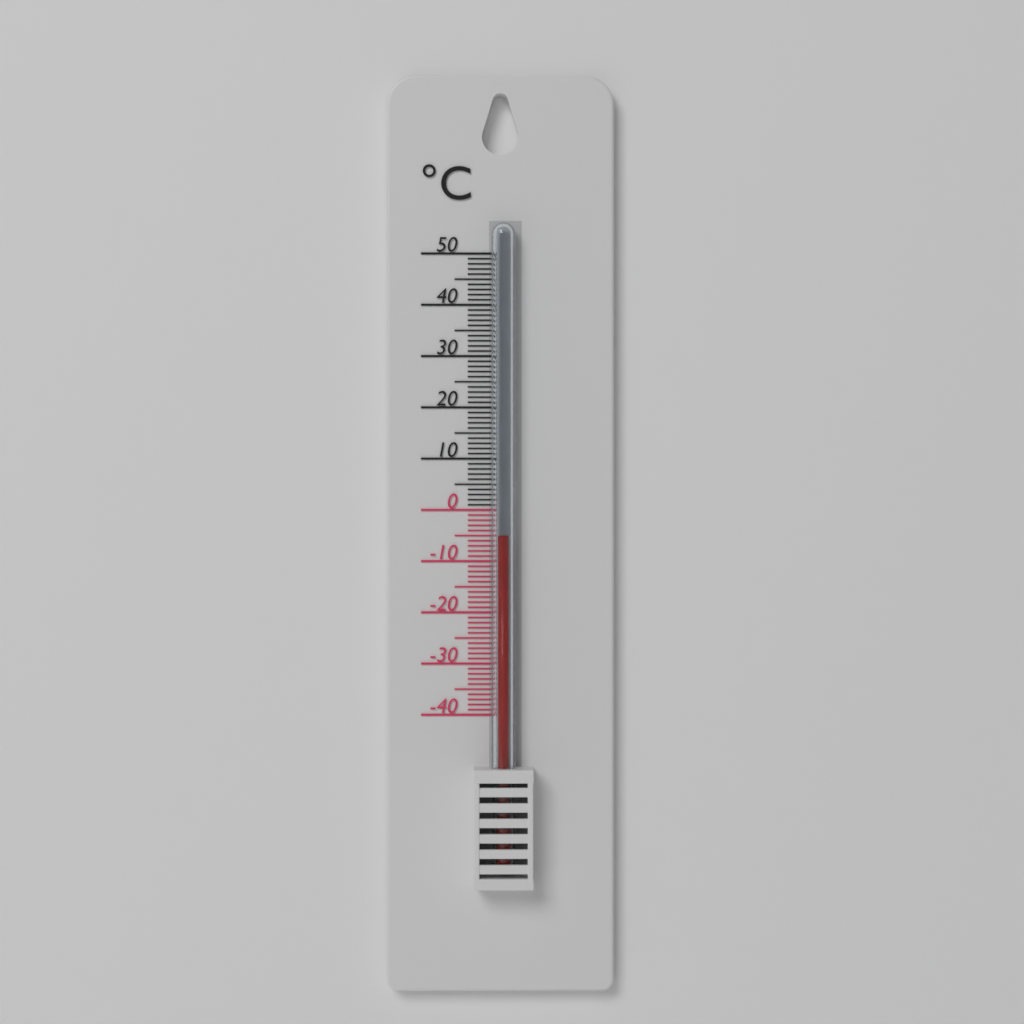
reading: -5 °C
